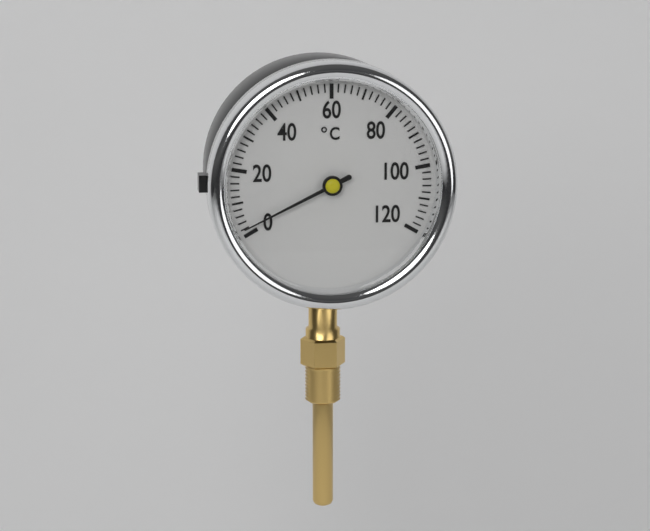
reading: 2 °C
